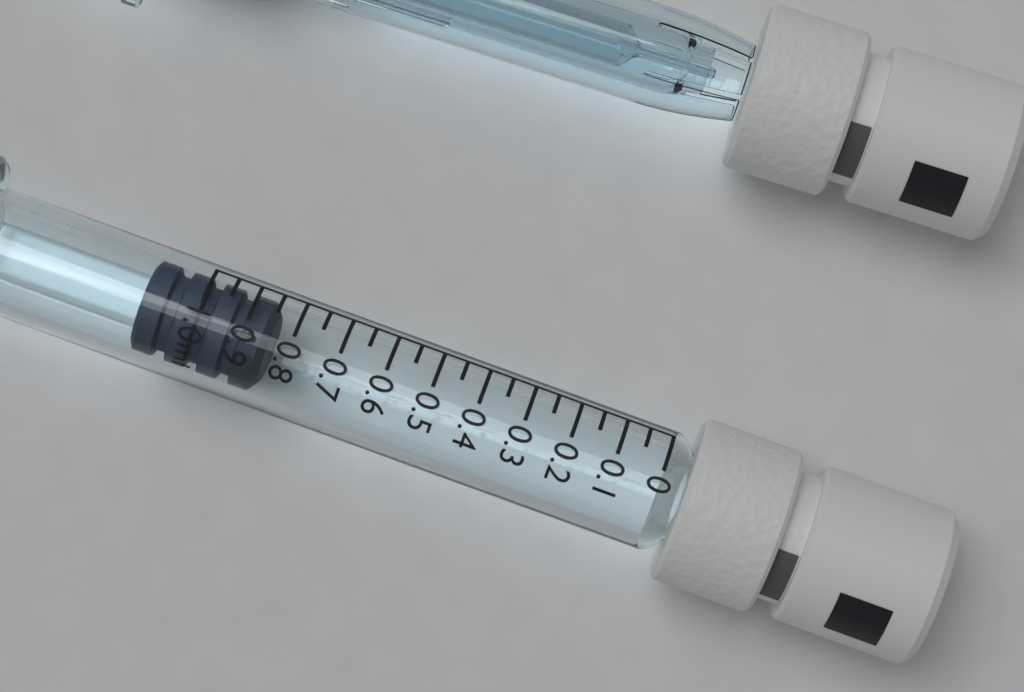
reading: 0.85 ml
